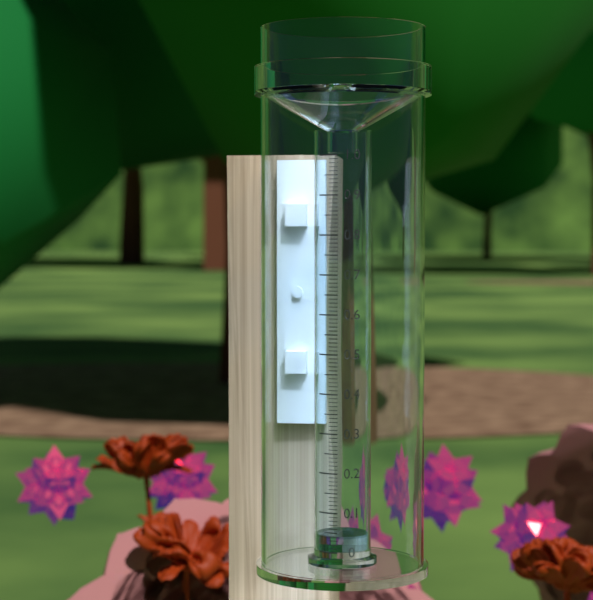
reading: 0.04 (no unit)
